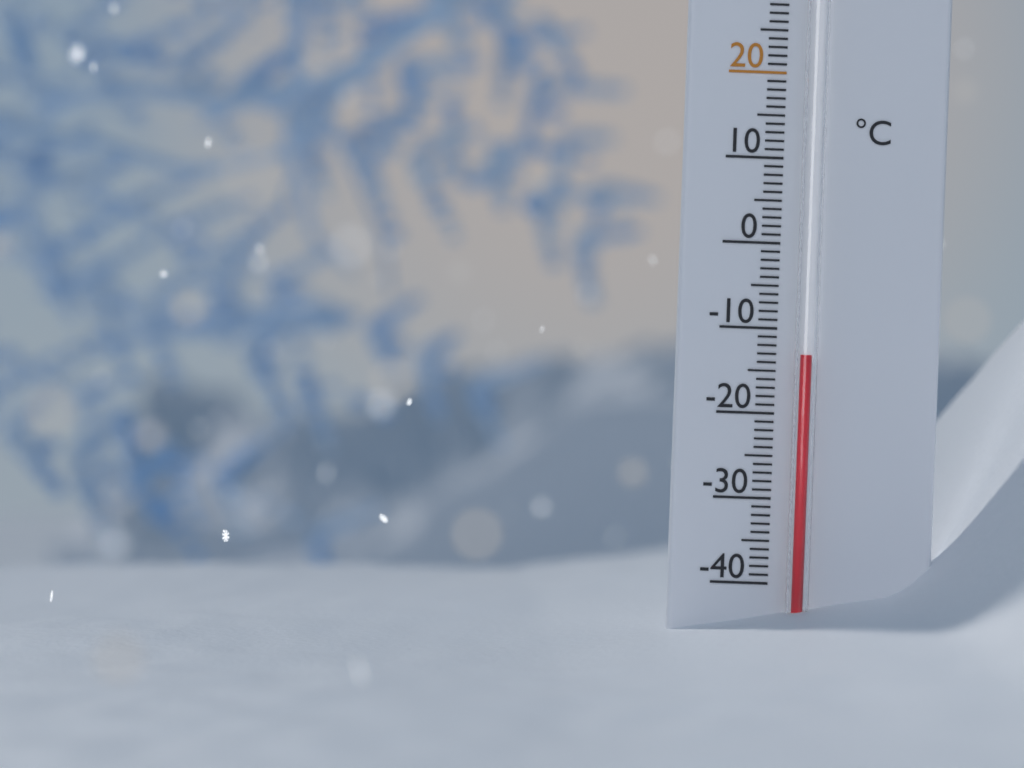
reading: -13 °C
